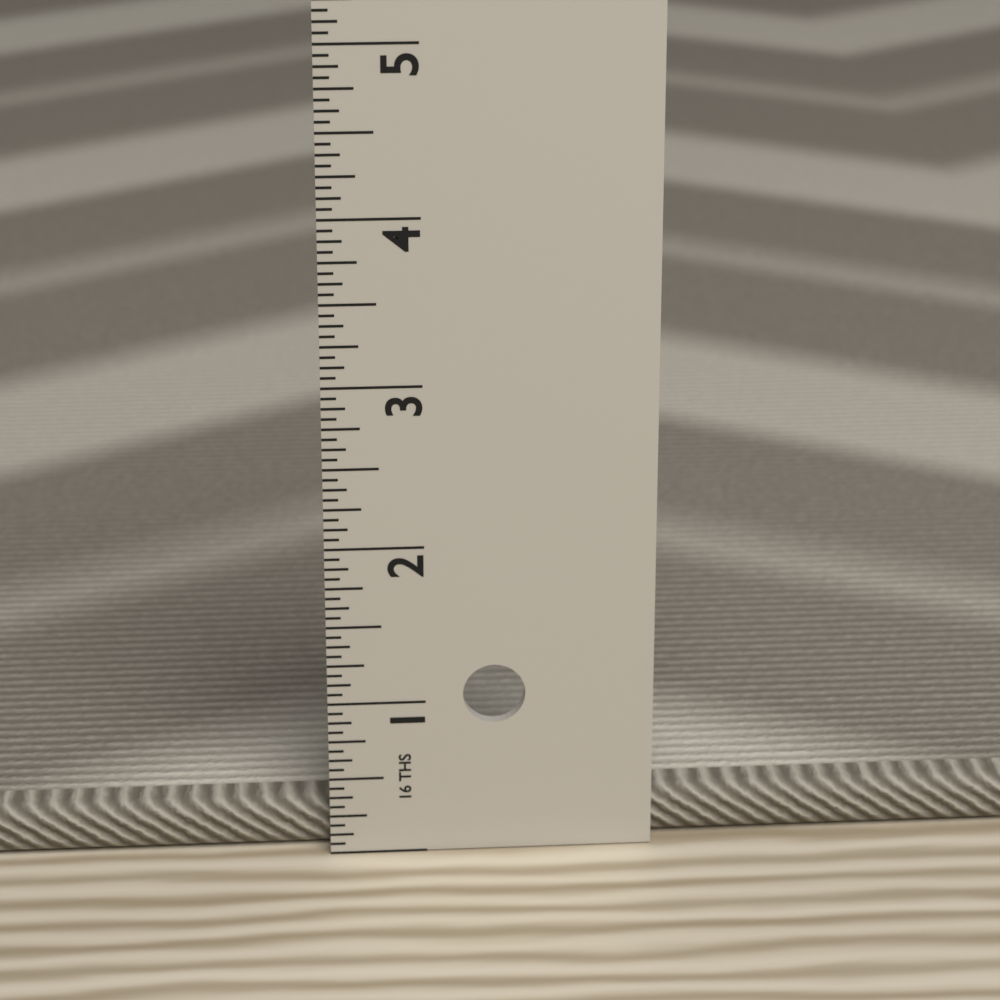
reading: 0.3125 in
